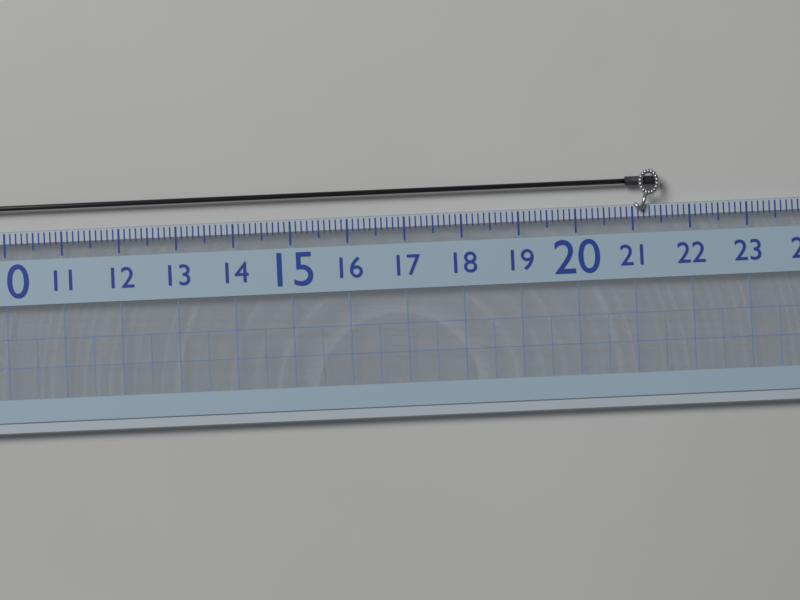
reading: 21.5 (no unit)
